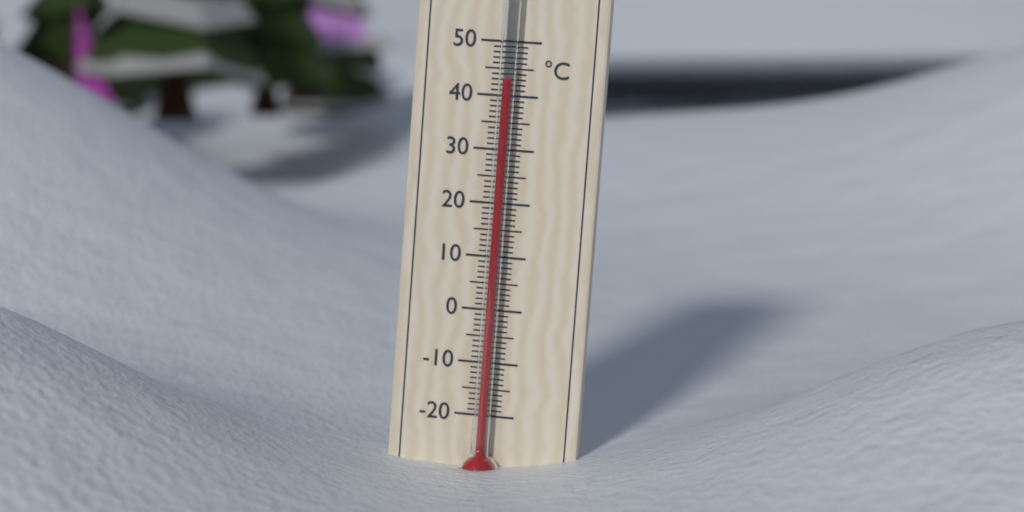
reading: 43 °C
